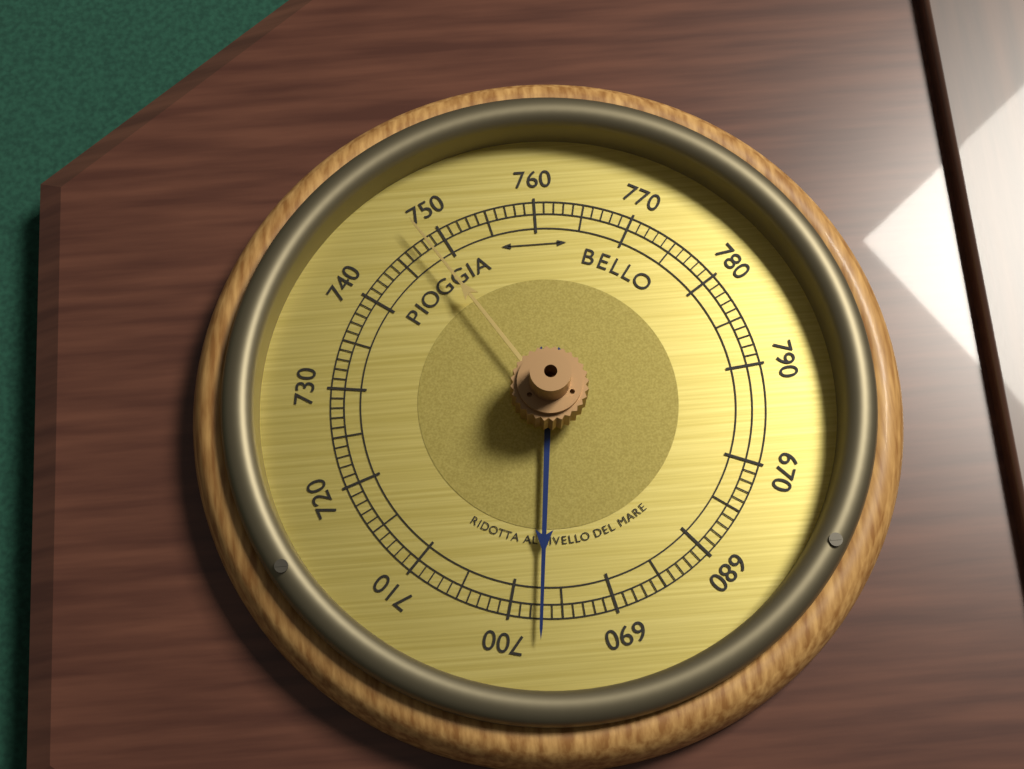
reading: 697 (no unit)
